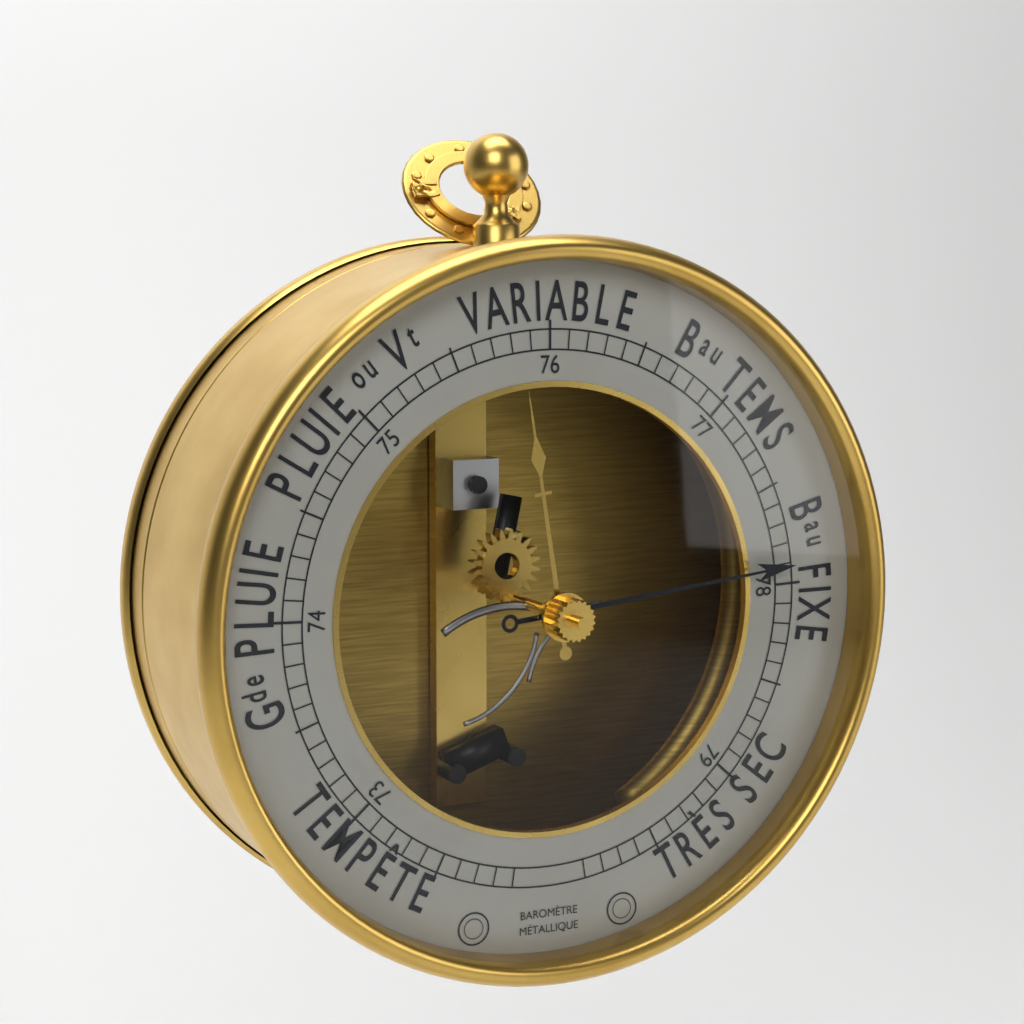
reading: 77.9 (no unit)
